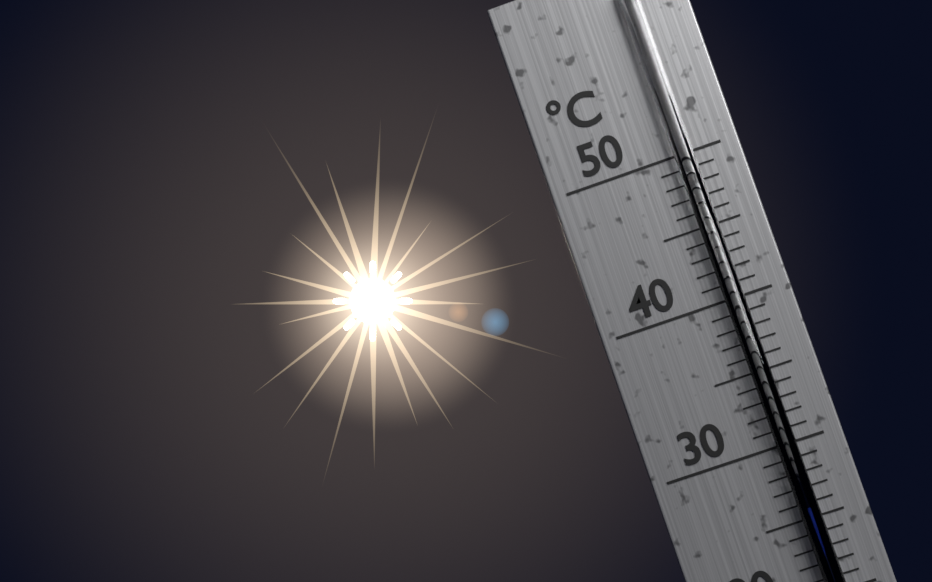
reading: 26 °C
